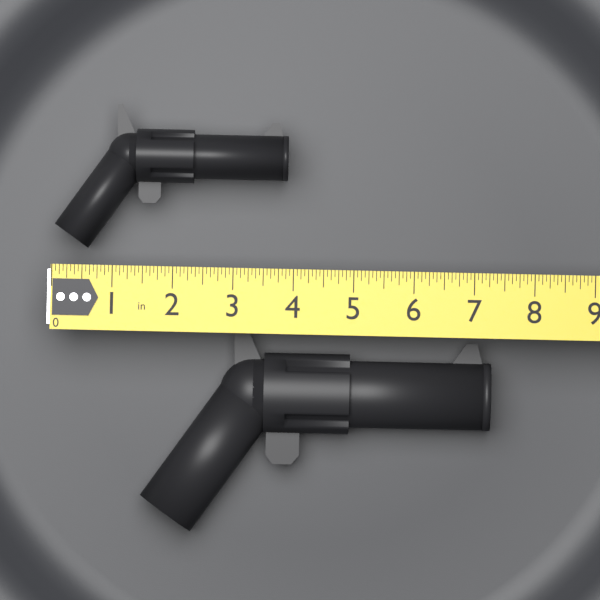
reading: 3.8750 in
